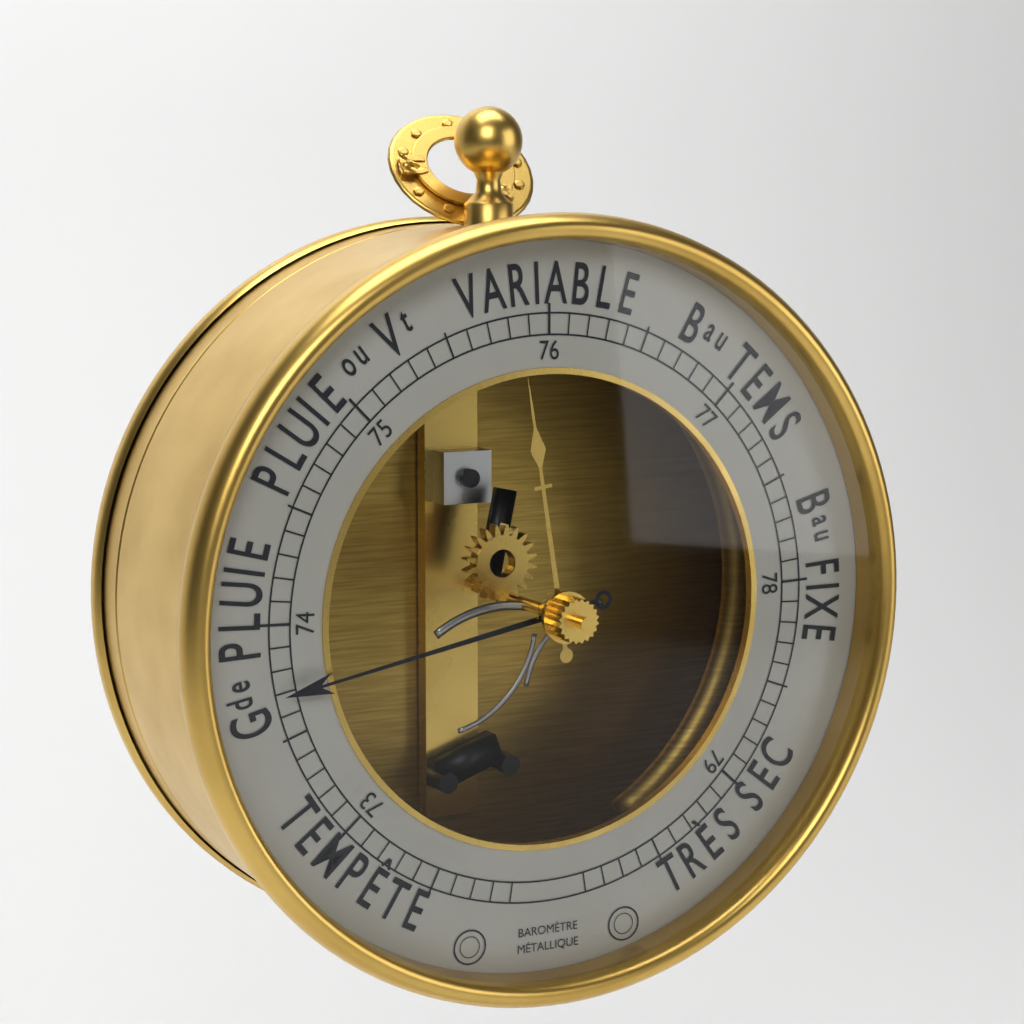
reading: 73.7 (no unit)
